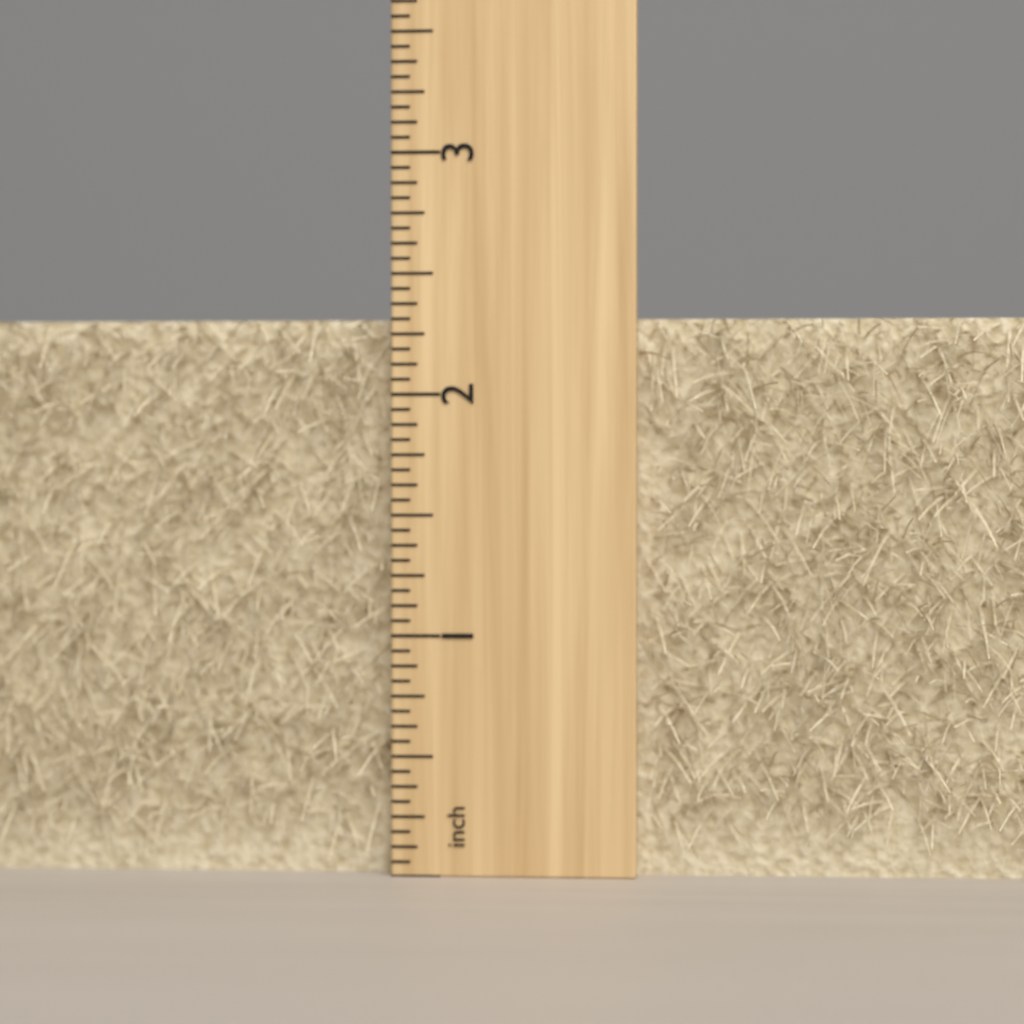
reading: 2.3125 inch
